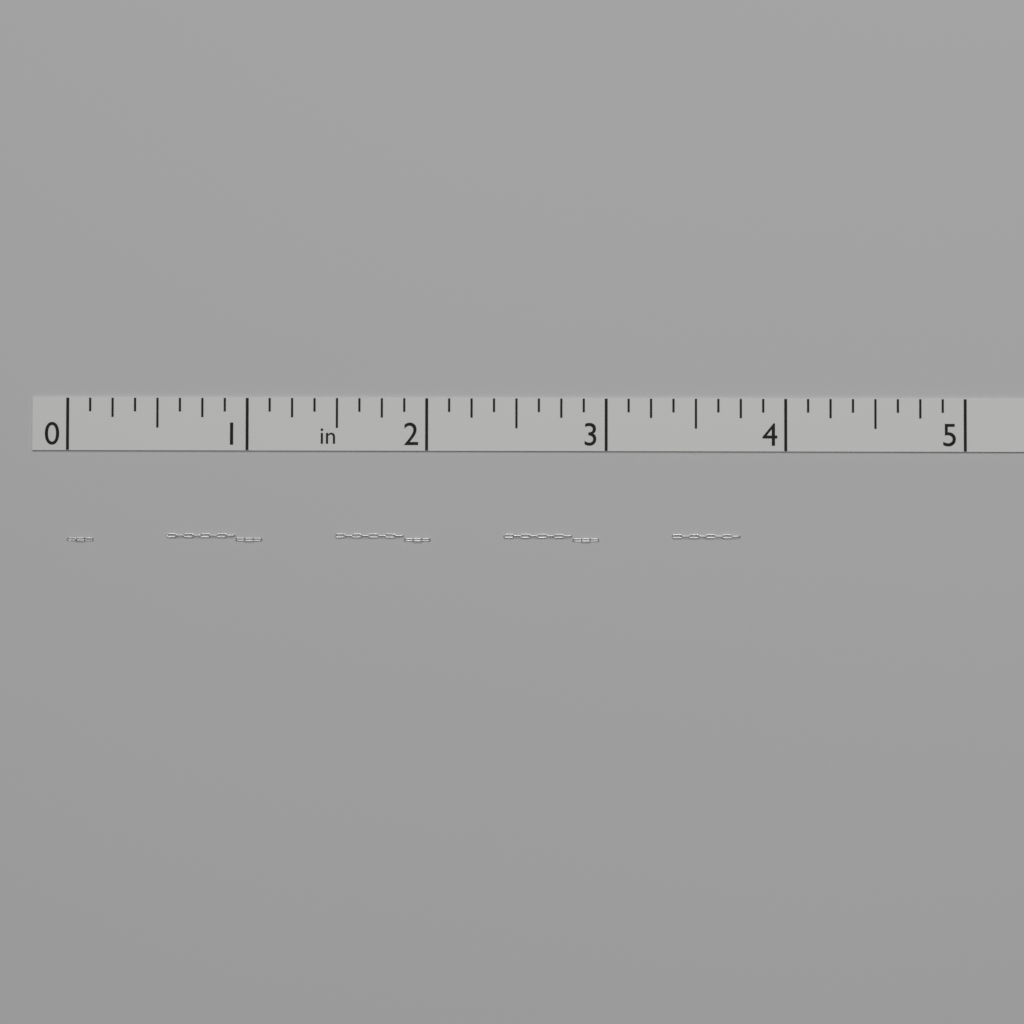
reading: 3.750 in
